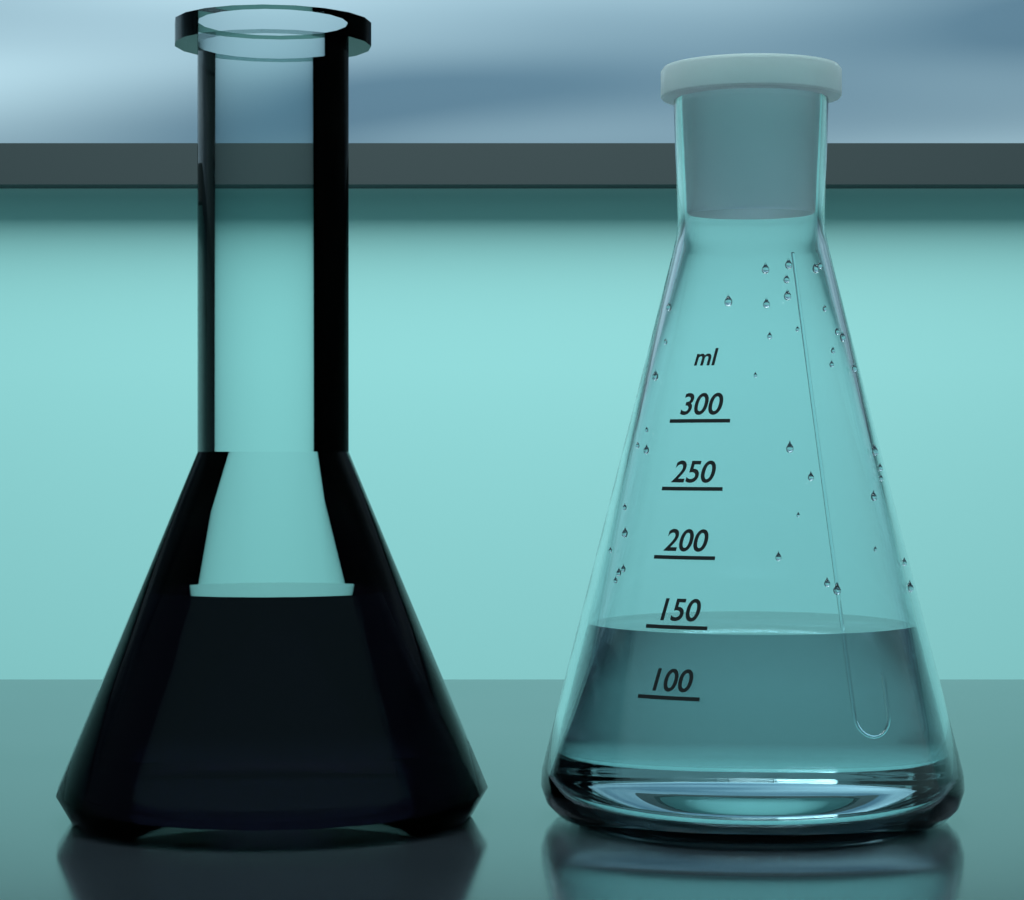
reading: 145 ml
